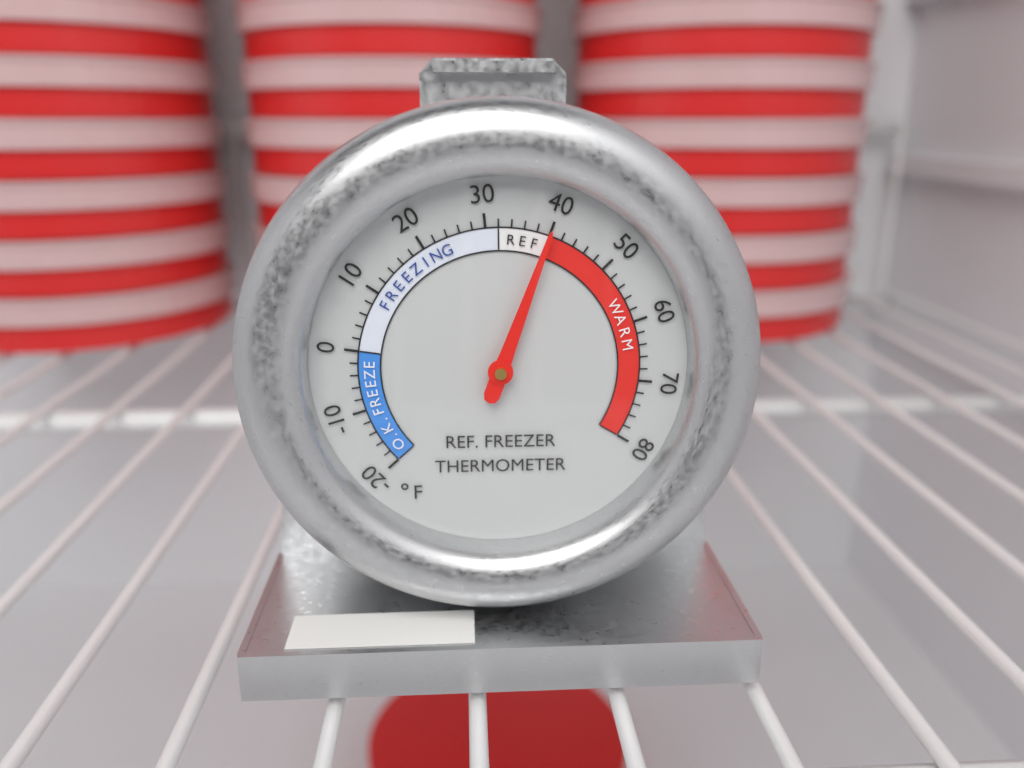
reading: 40 °F
